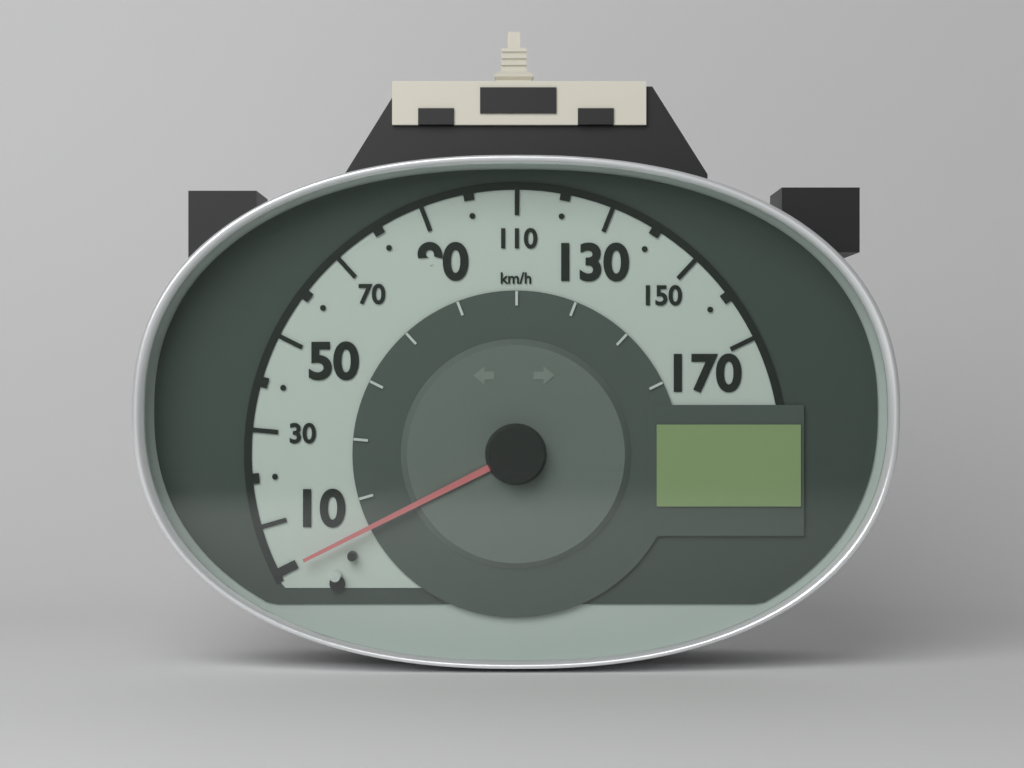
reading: 0 km/h
